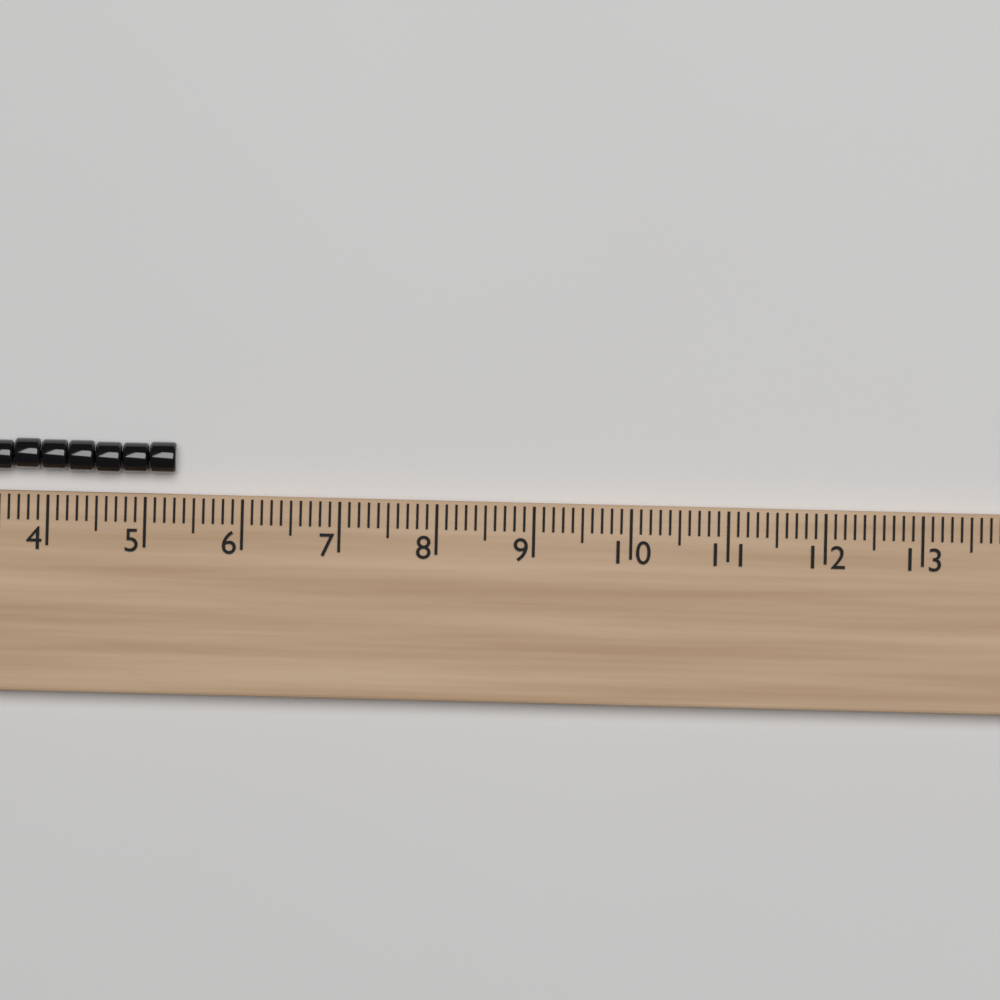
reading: 5.3 (no unit)
